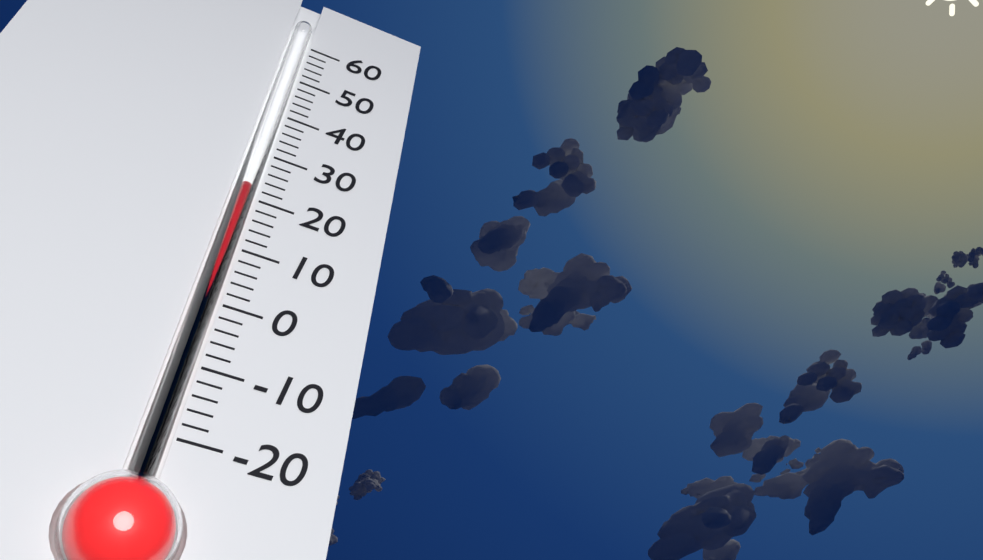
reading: 22 (no unit)
